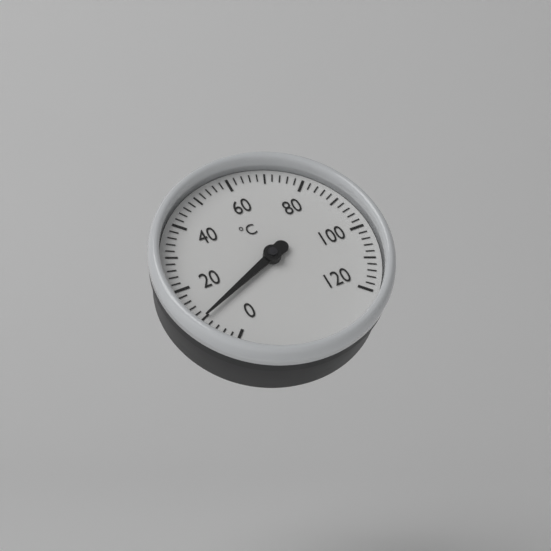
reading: 10 °C
